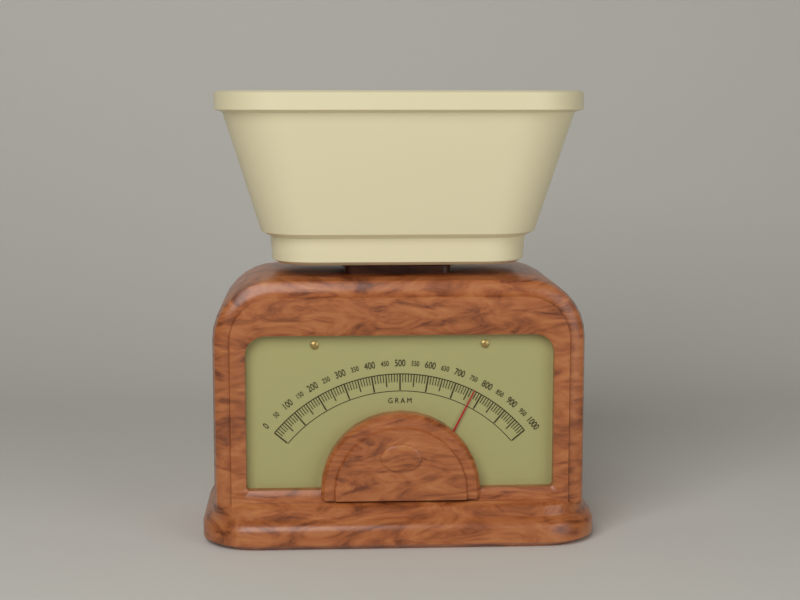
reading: 770 g
